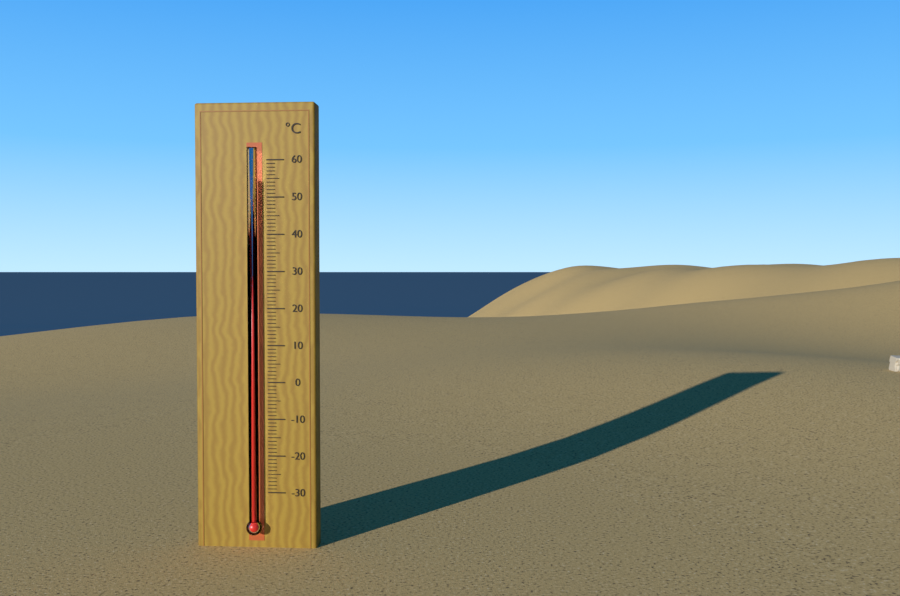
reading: 55 °C
